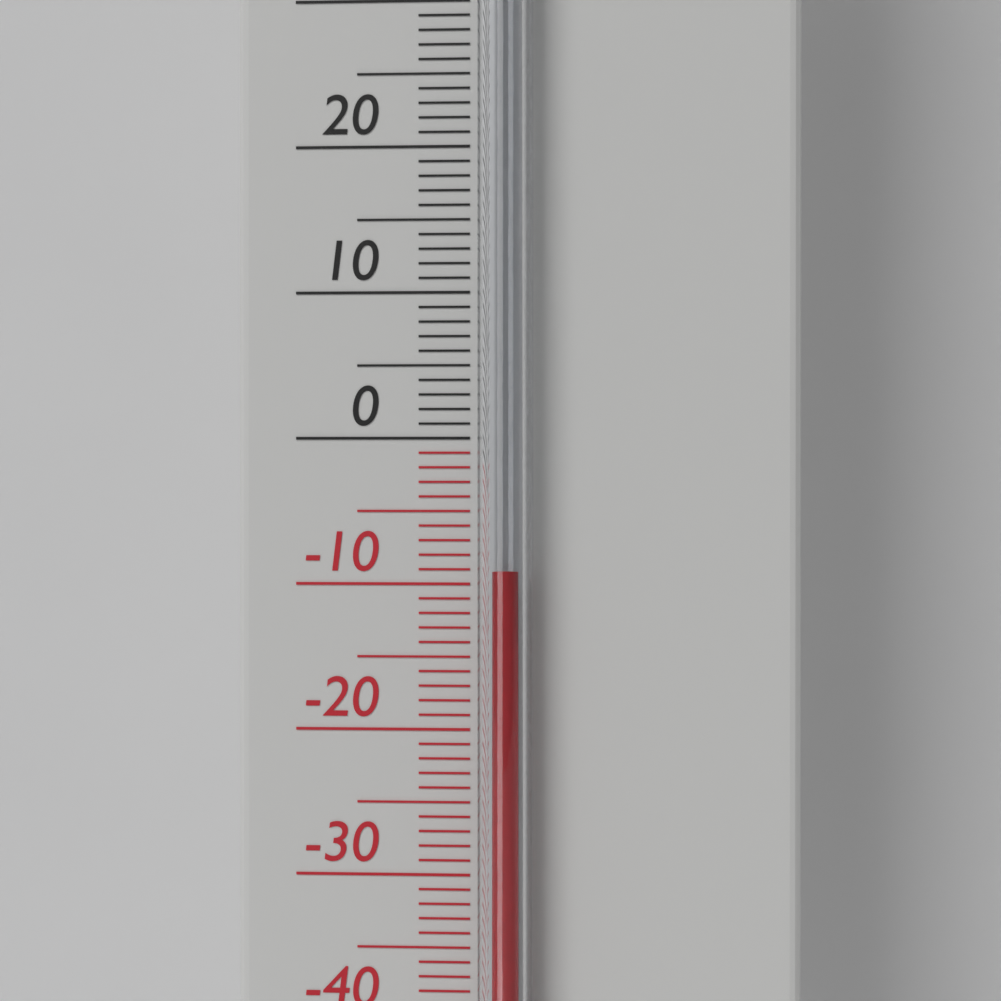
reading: -9 °C
